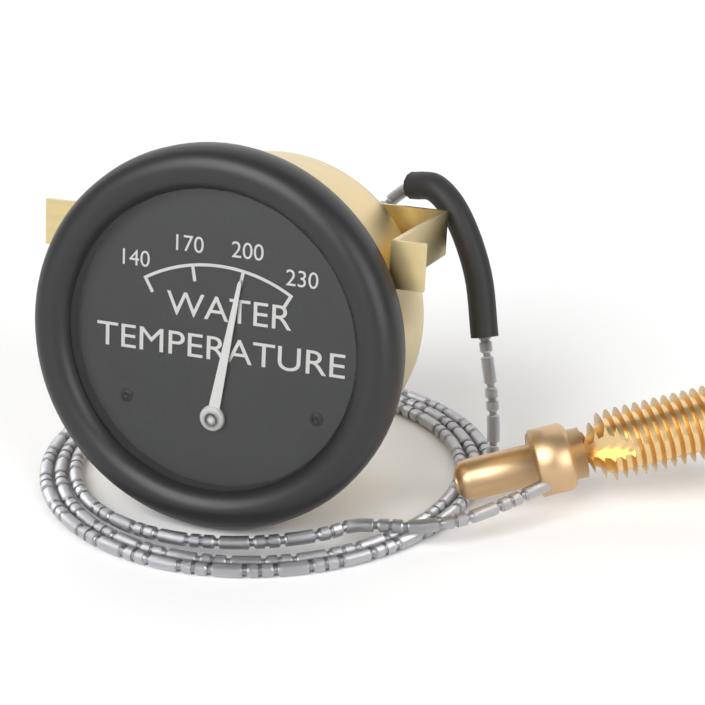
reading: 200 (no unit)
